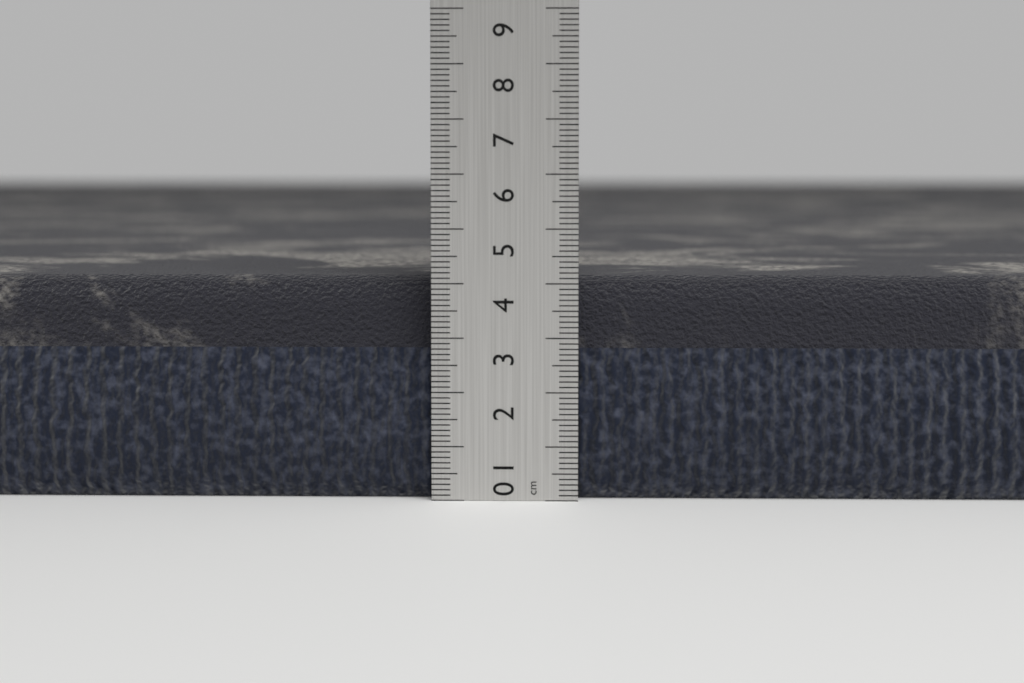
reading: 4.1 cm
